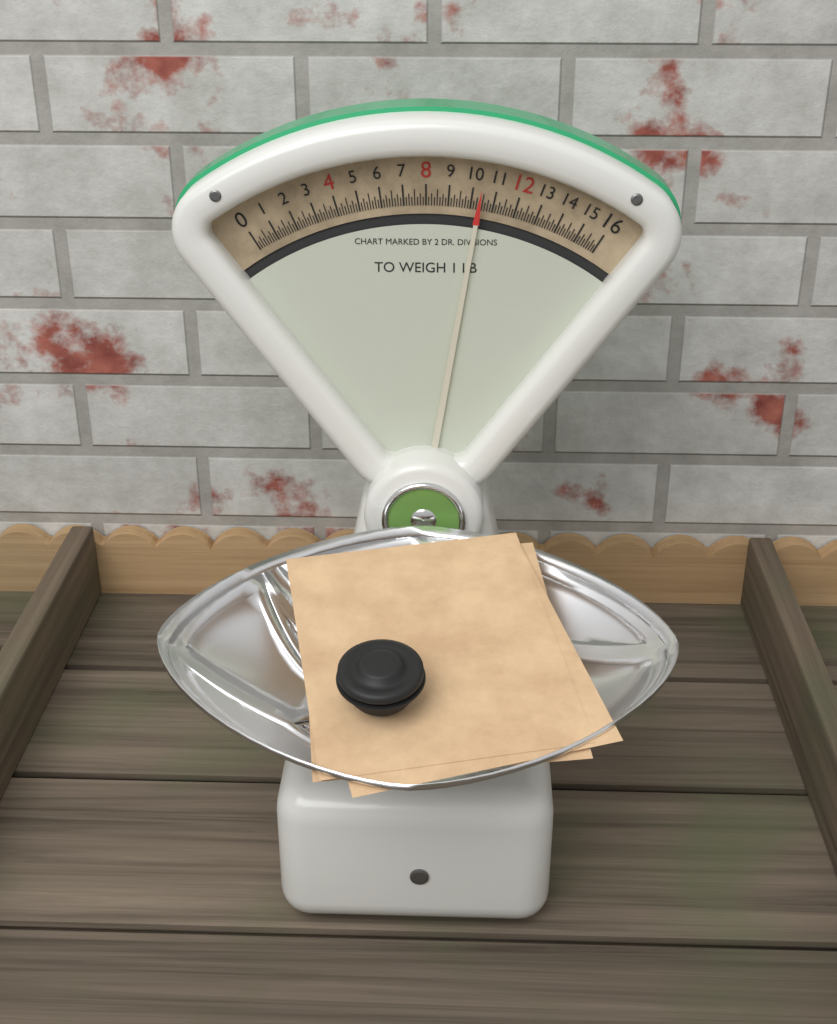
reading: 10.375 oz
